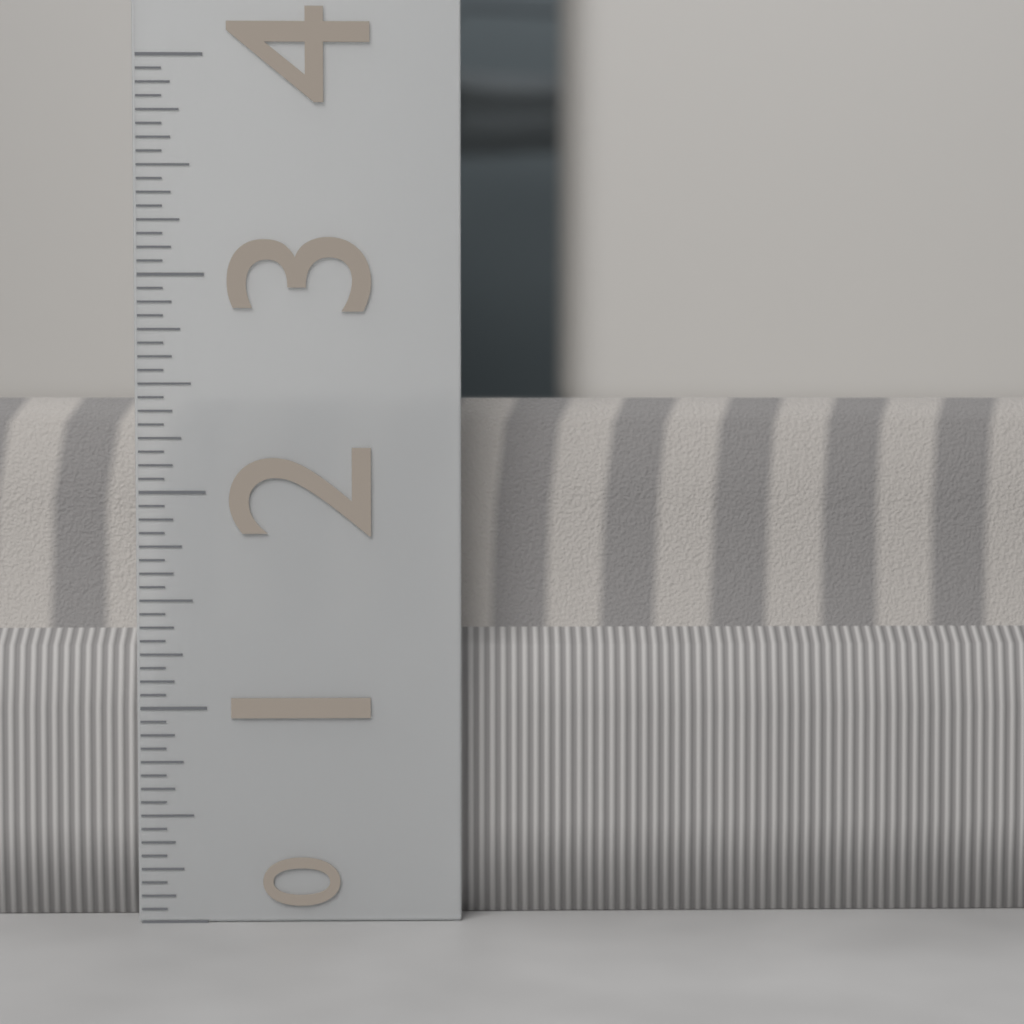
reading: 2.4375 (no unit)
